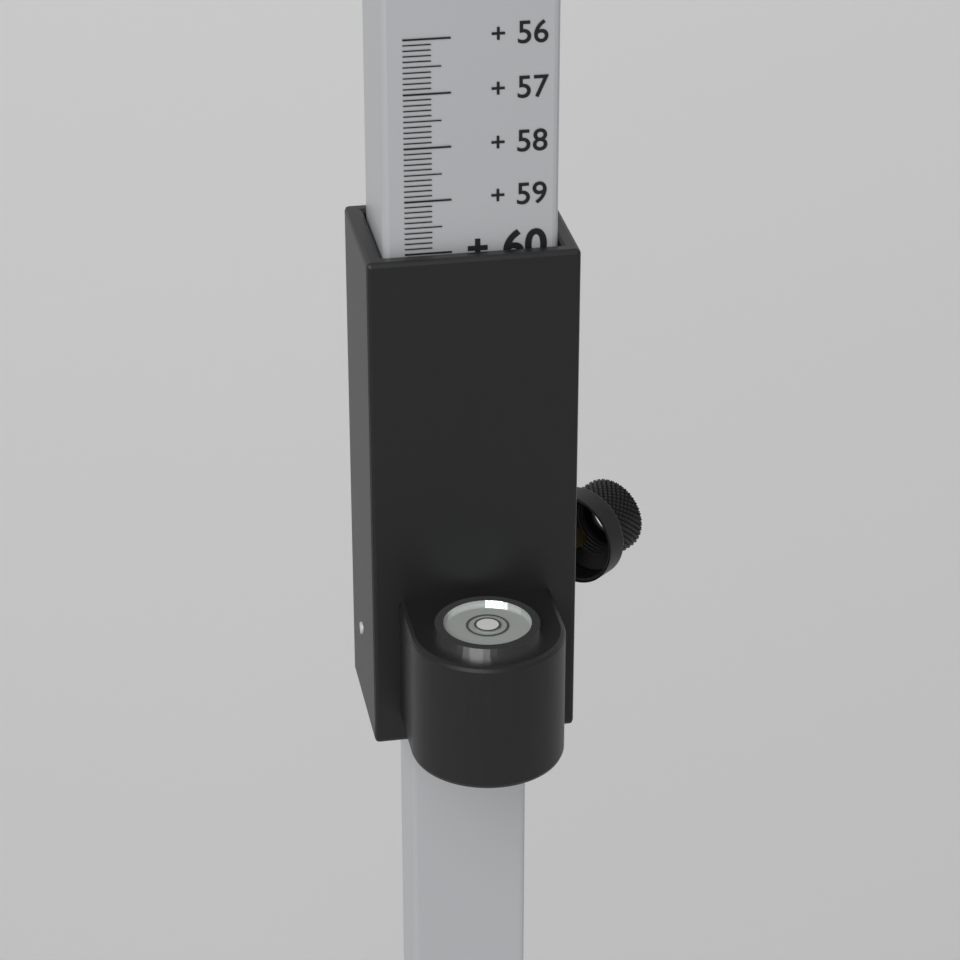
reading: 60.0 (no unit)
